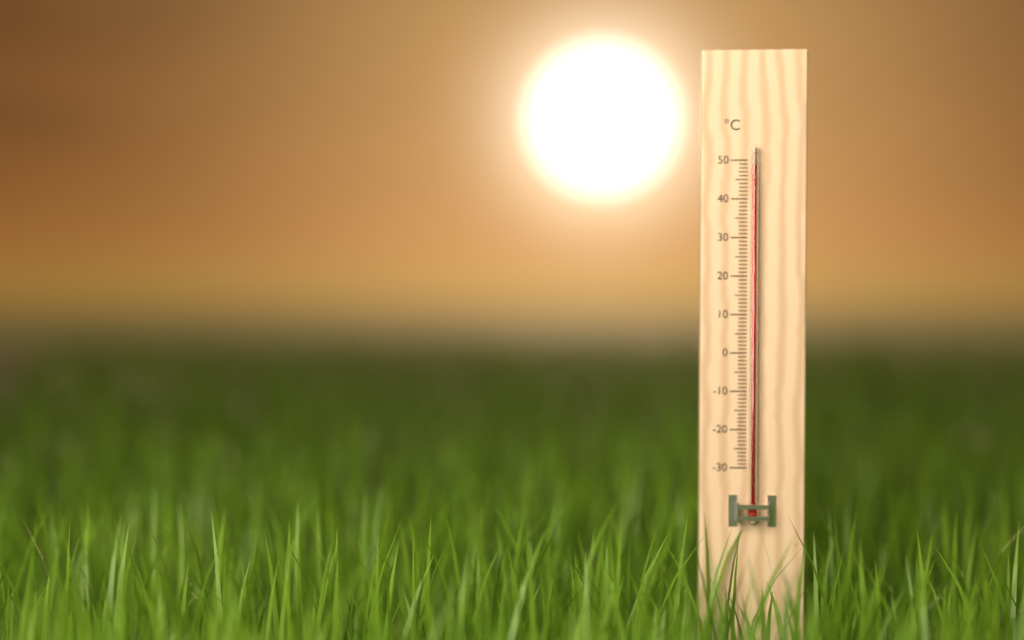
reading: 49 °C
